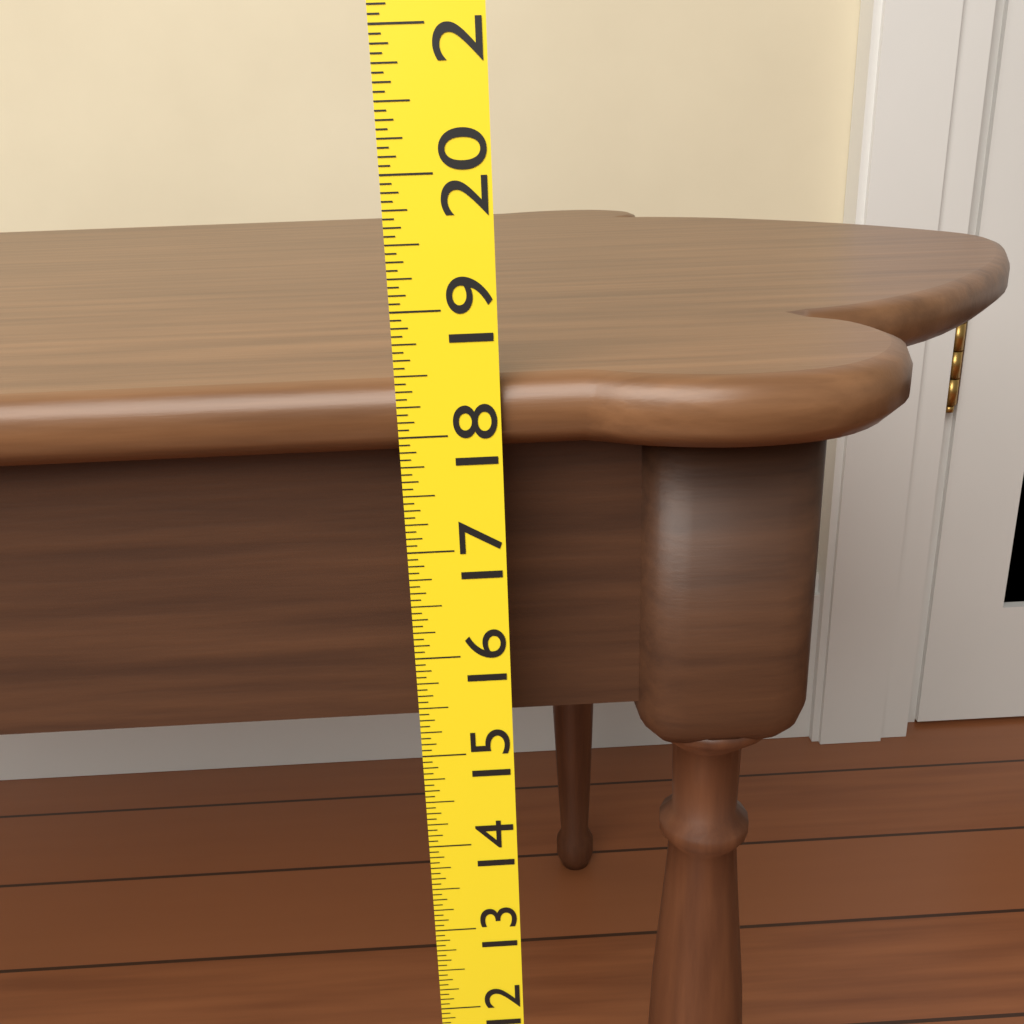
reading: 18.4375 (no unit)
